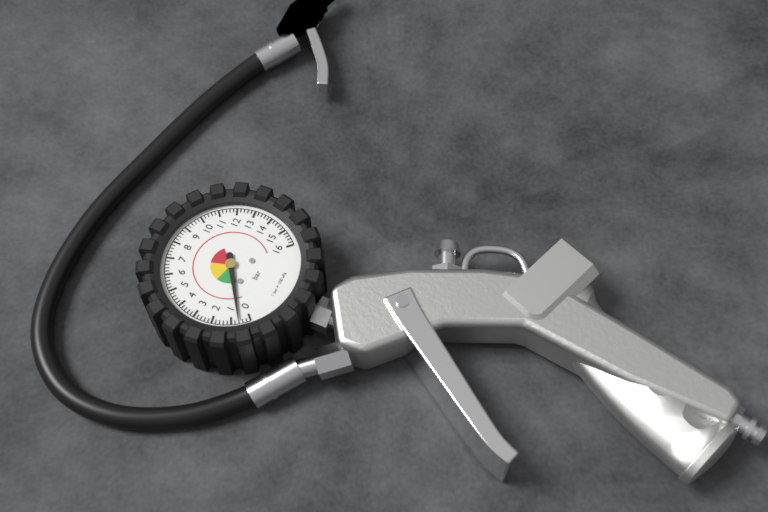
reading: 0.6 bar
